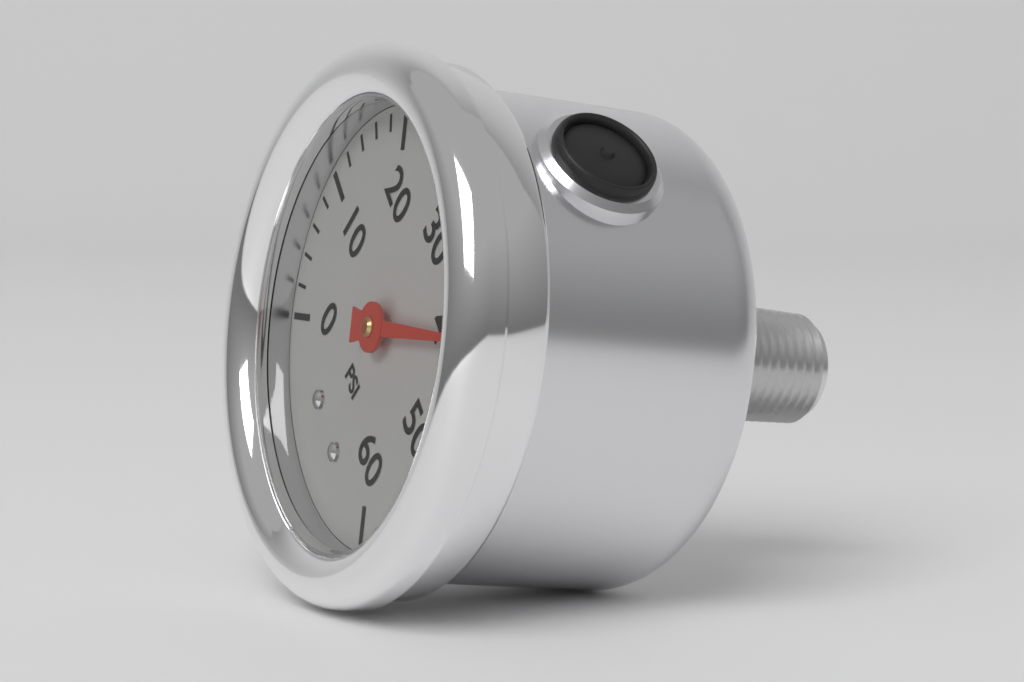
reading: 40 psi
